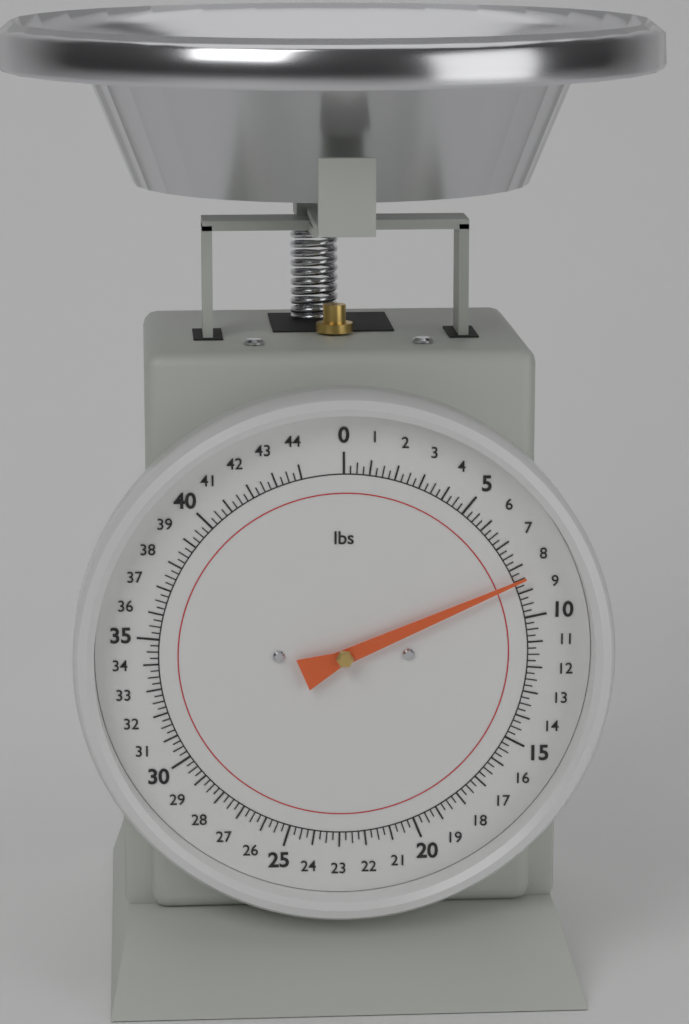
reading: 8.50 lbs
